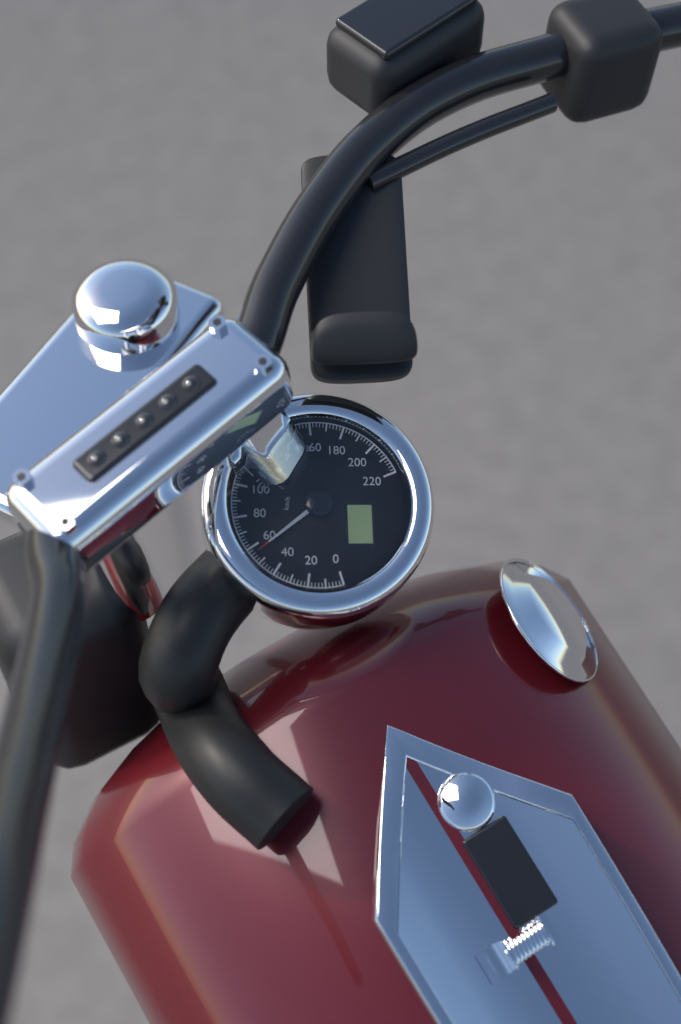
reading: 56 km/h
